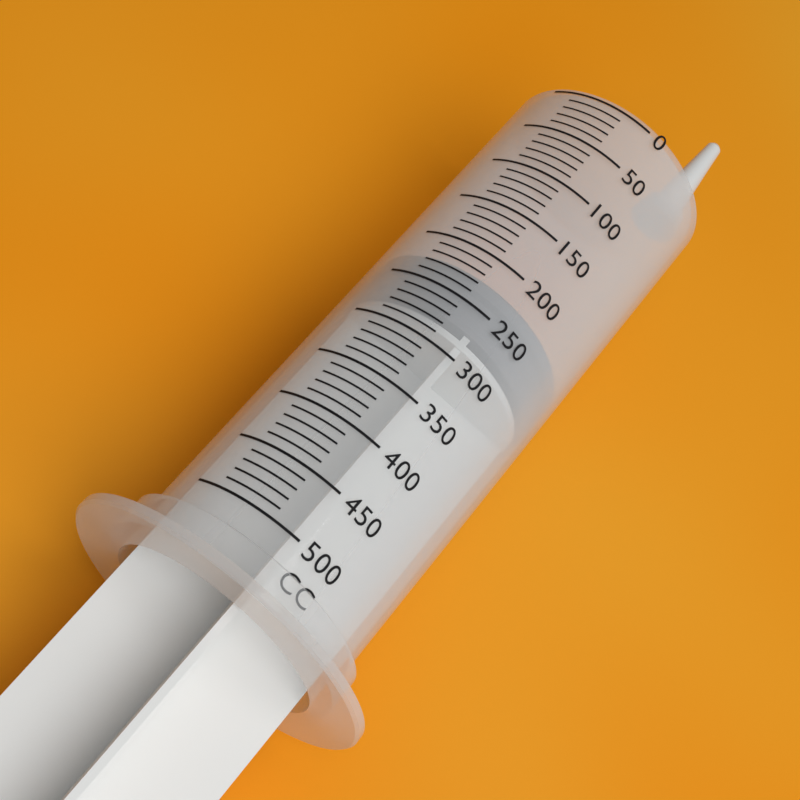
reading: 220 cc
